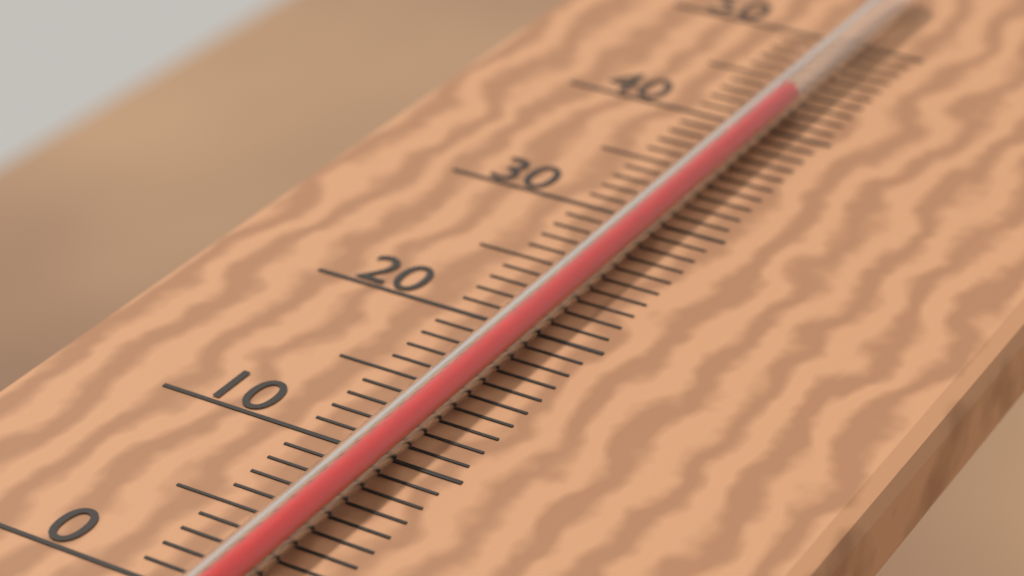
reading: 42 °C
